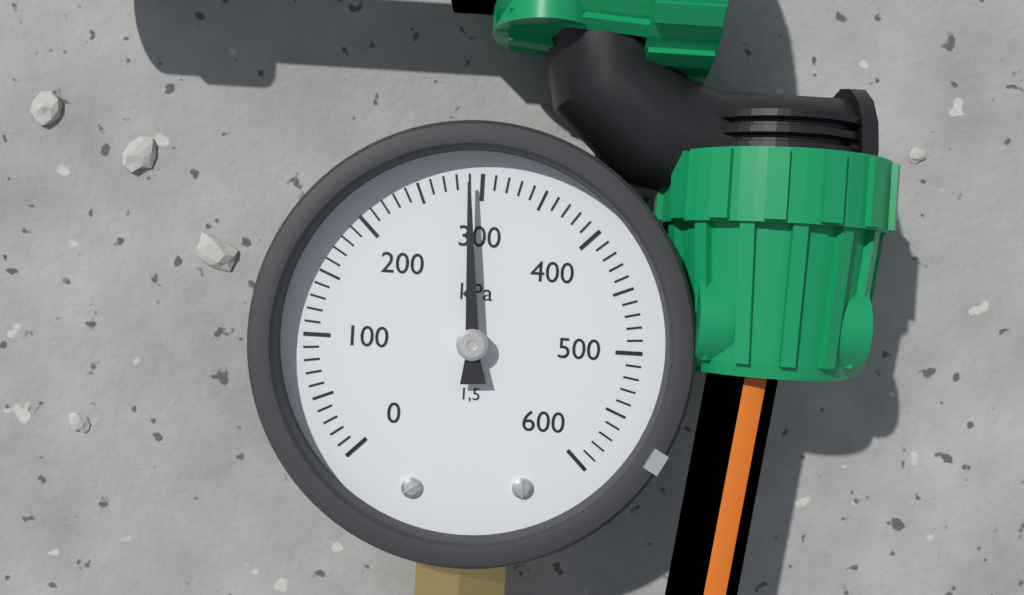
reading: 290 kPa
